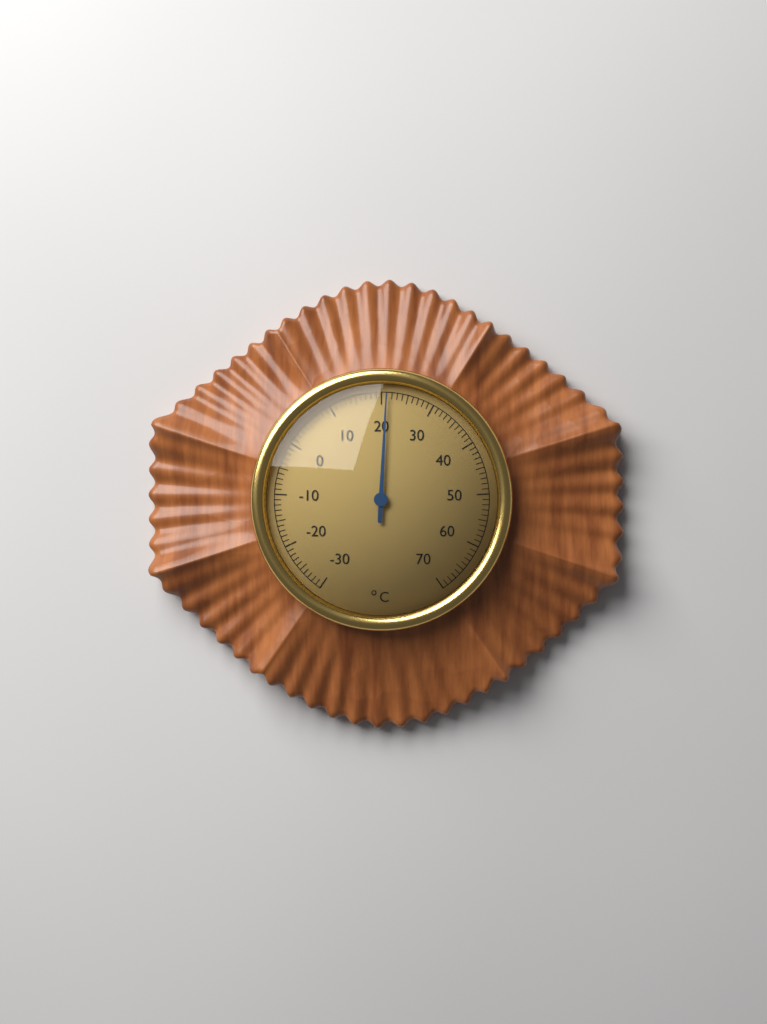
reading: 21 °C
